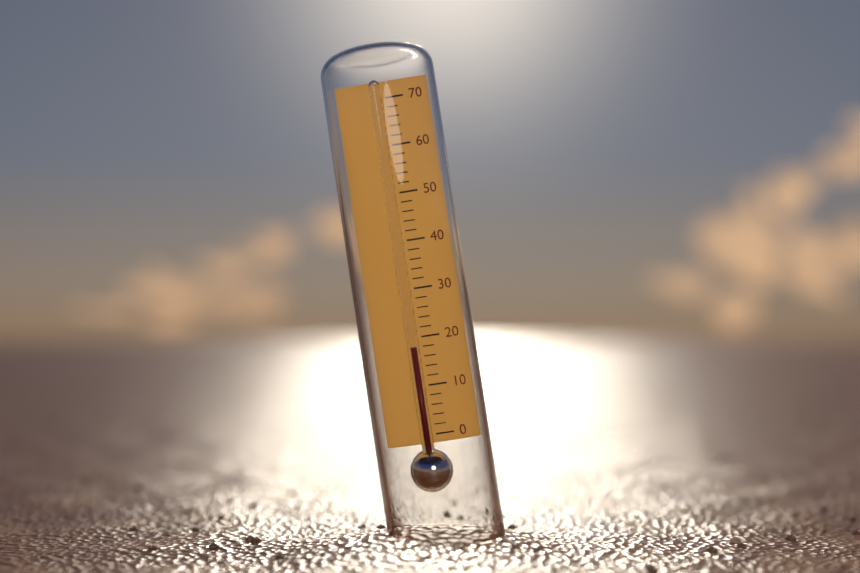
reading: 18 (no unit)
